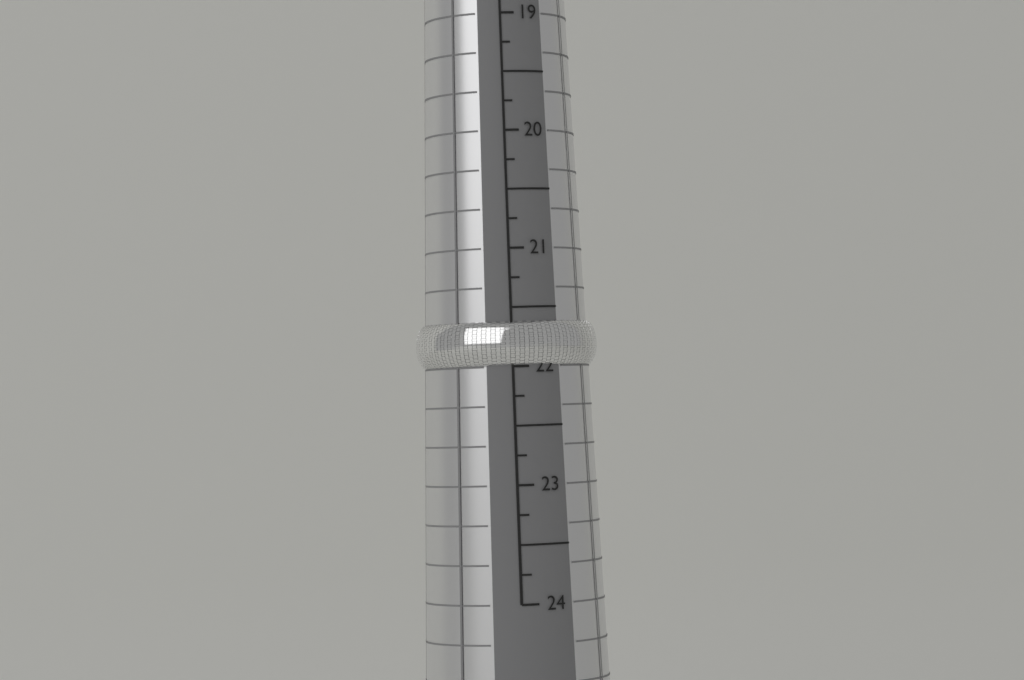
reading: 22.00 mm
